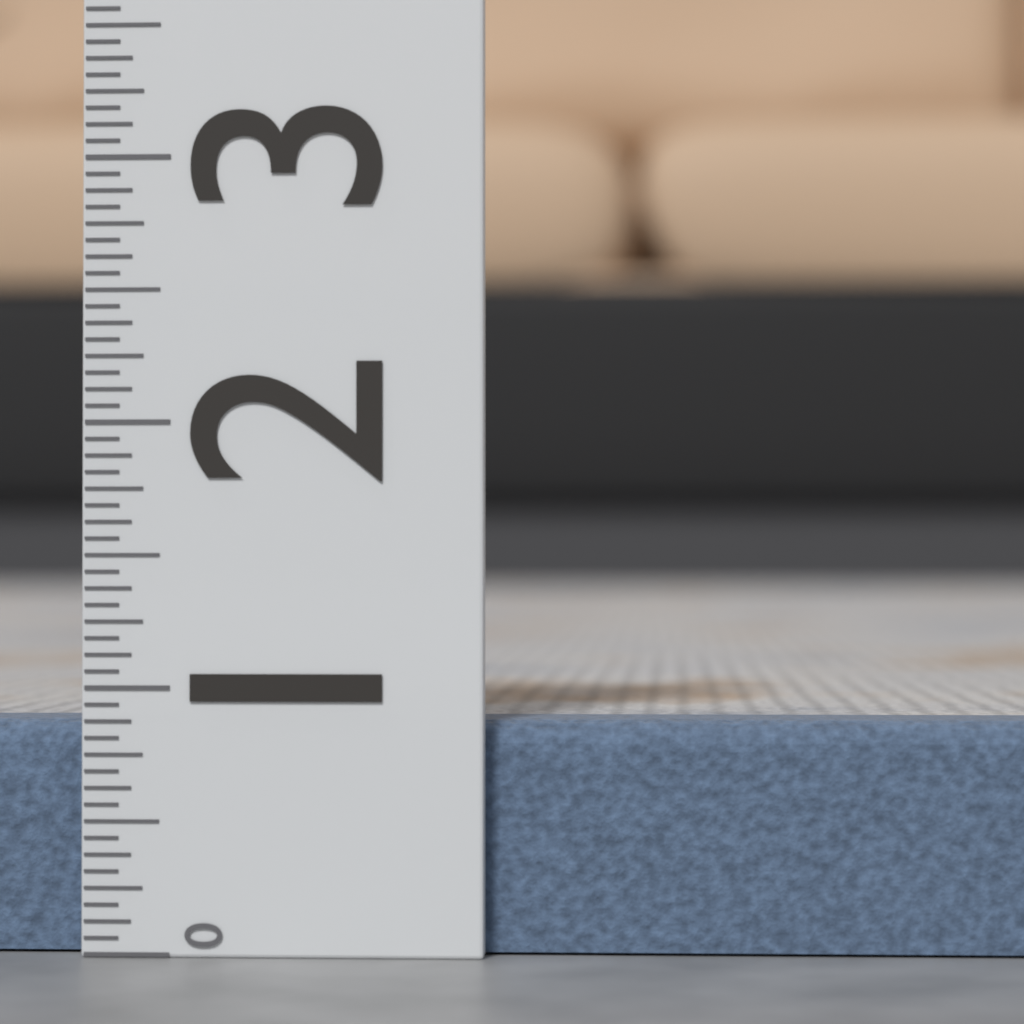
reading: 0.8750 (no unit)
